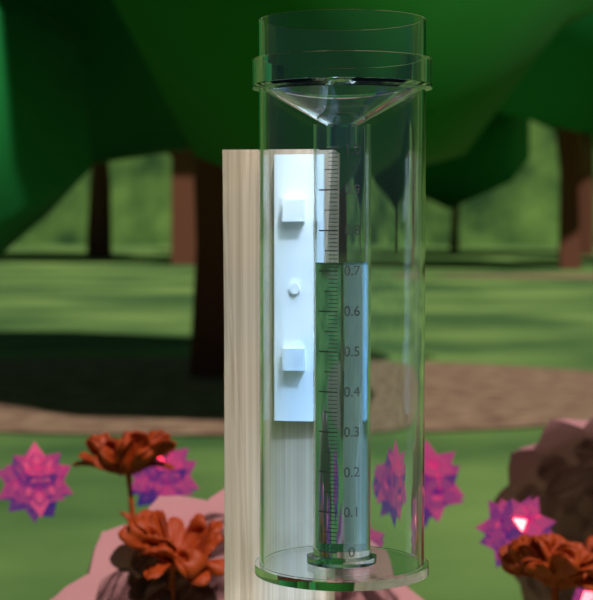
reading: 0.72 (no unit)
